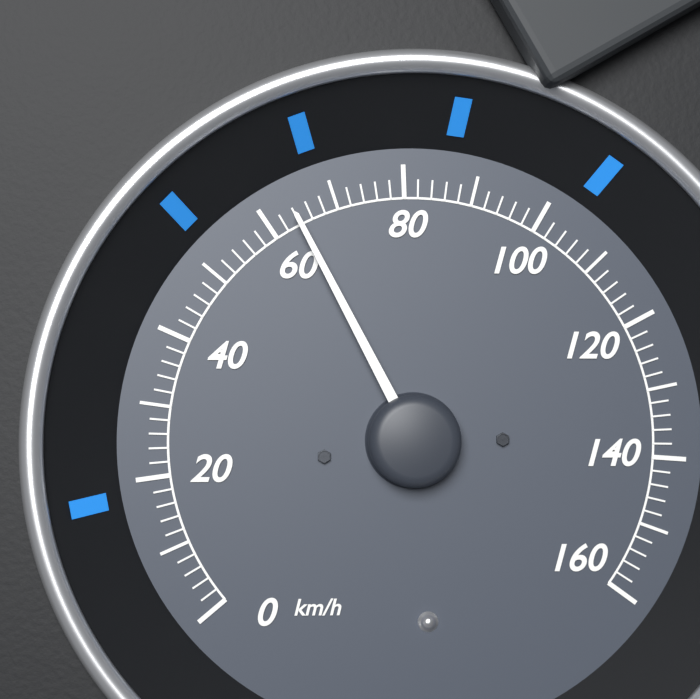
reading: 64 km/h
